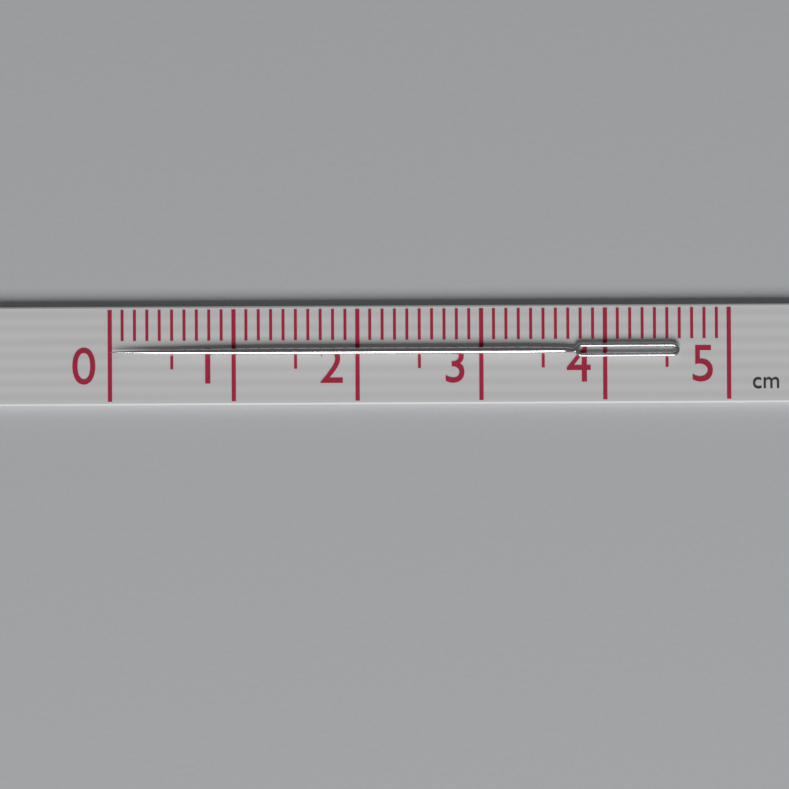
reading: 4.6 cm
